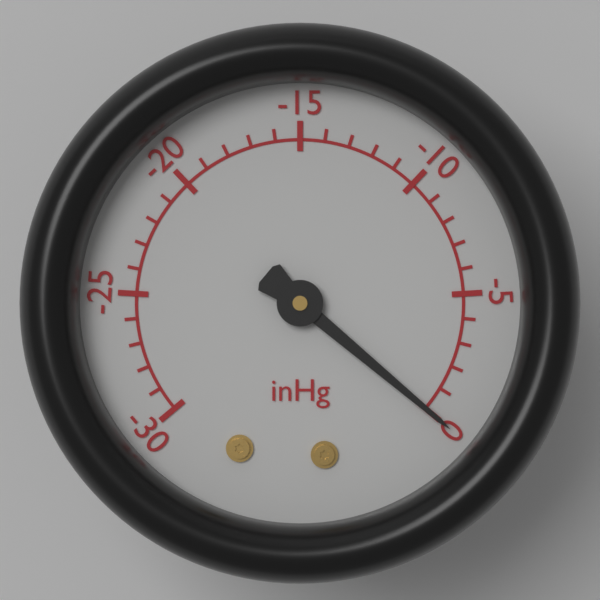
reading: 0 inHg
